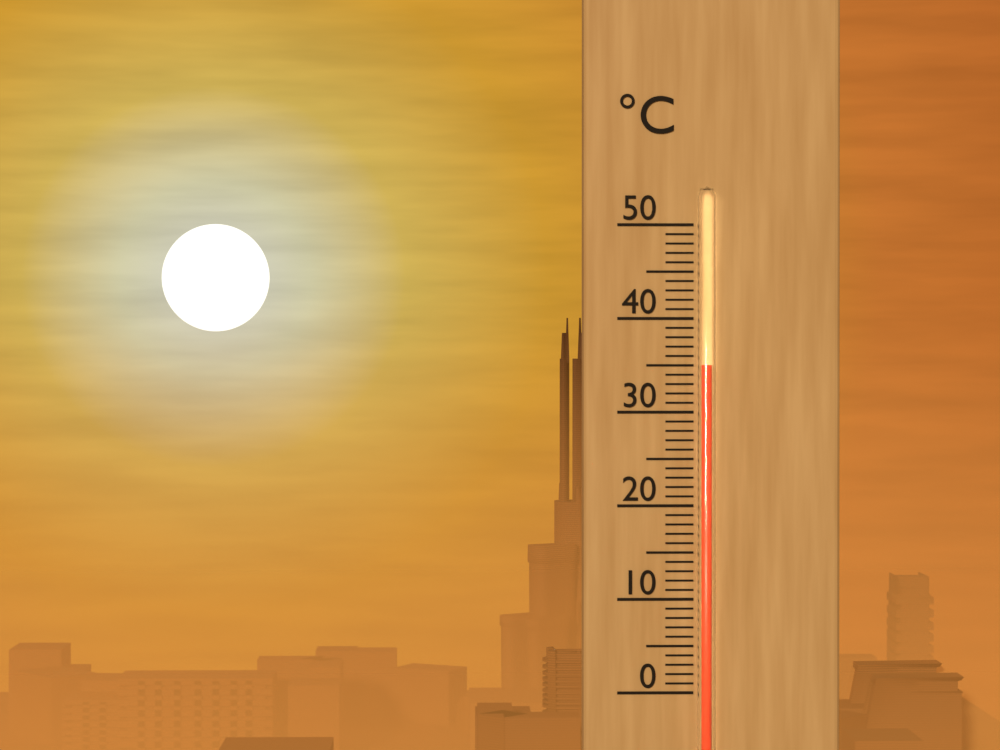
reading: 35 °C
